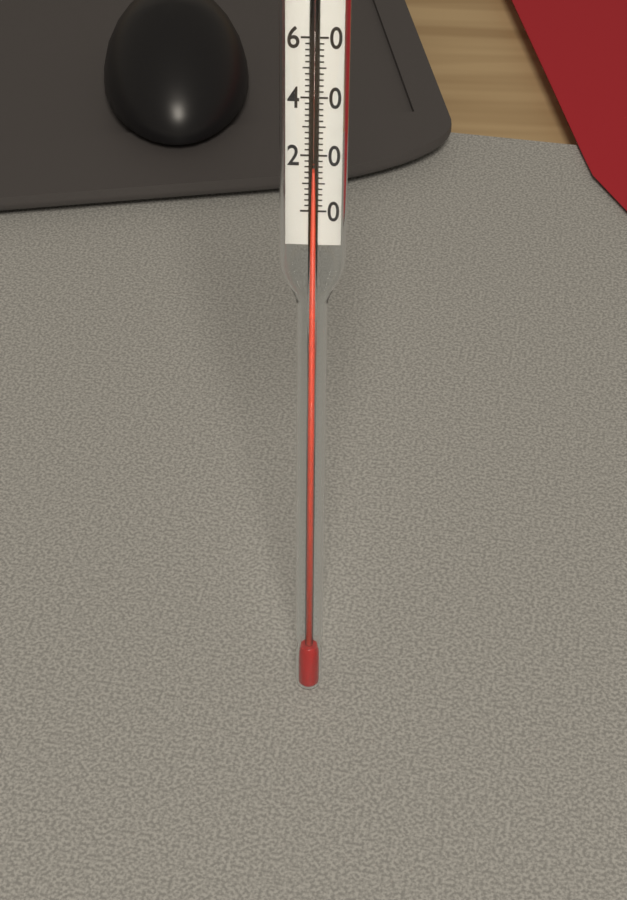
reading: 14 (no unit)
